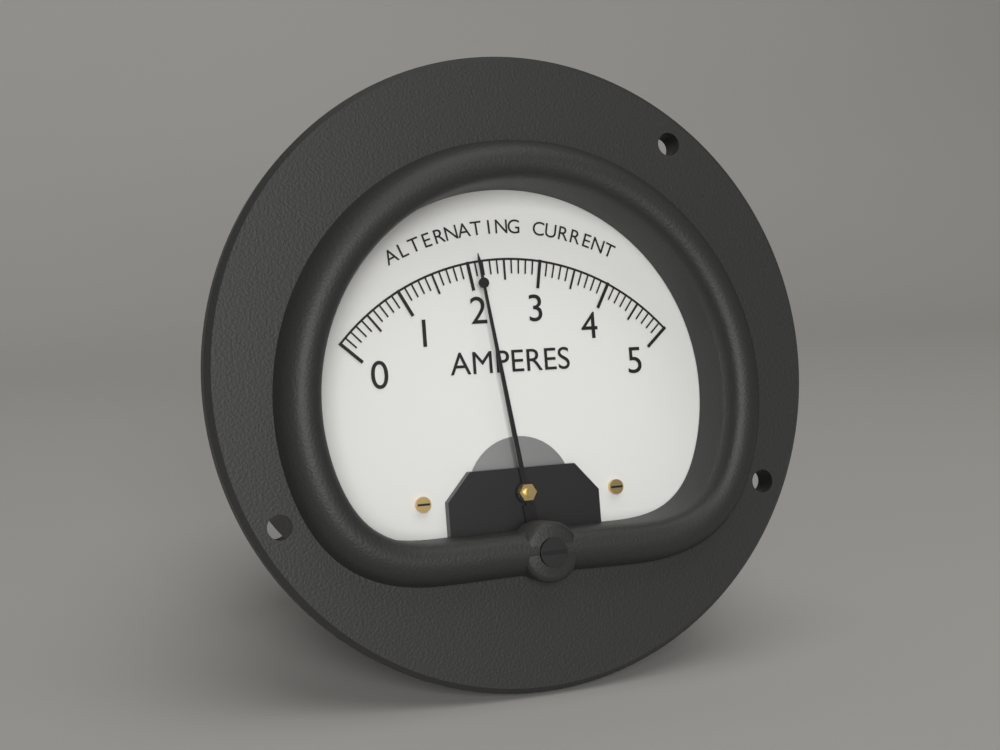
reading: 2.1 A
